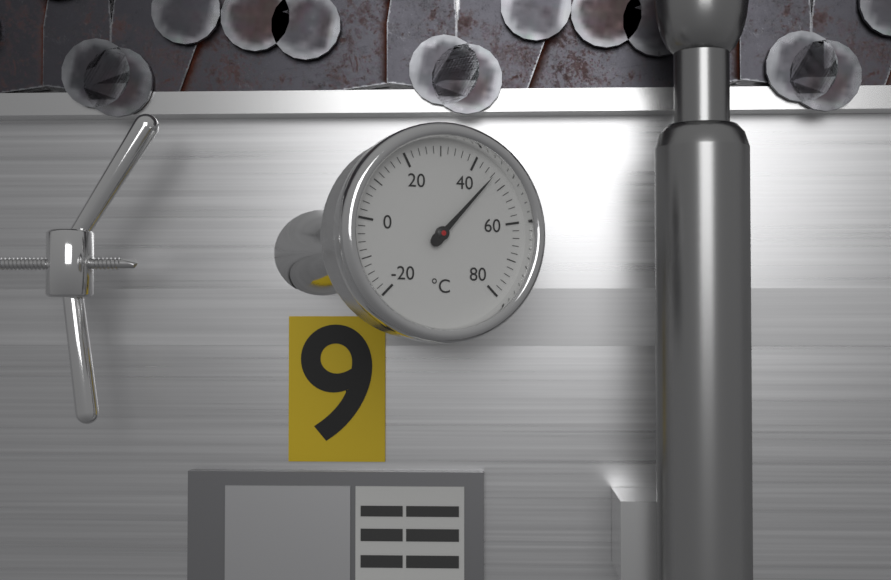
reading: 46 °C
